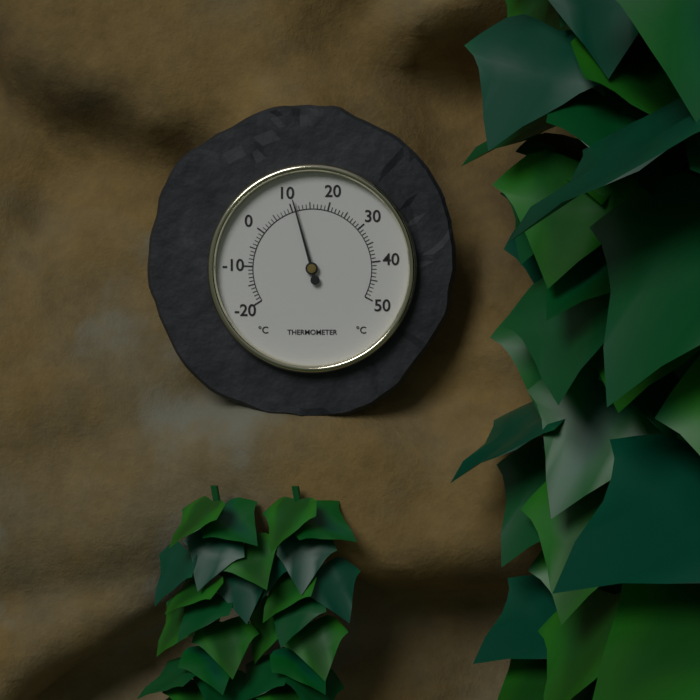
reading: 11 °C
